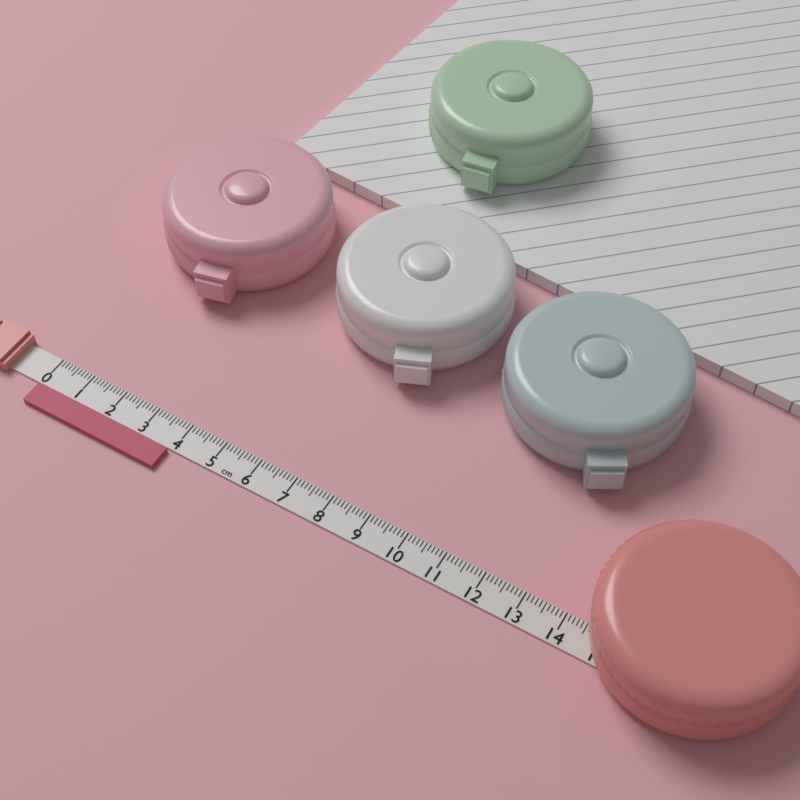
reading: 3.9 cm
